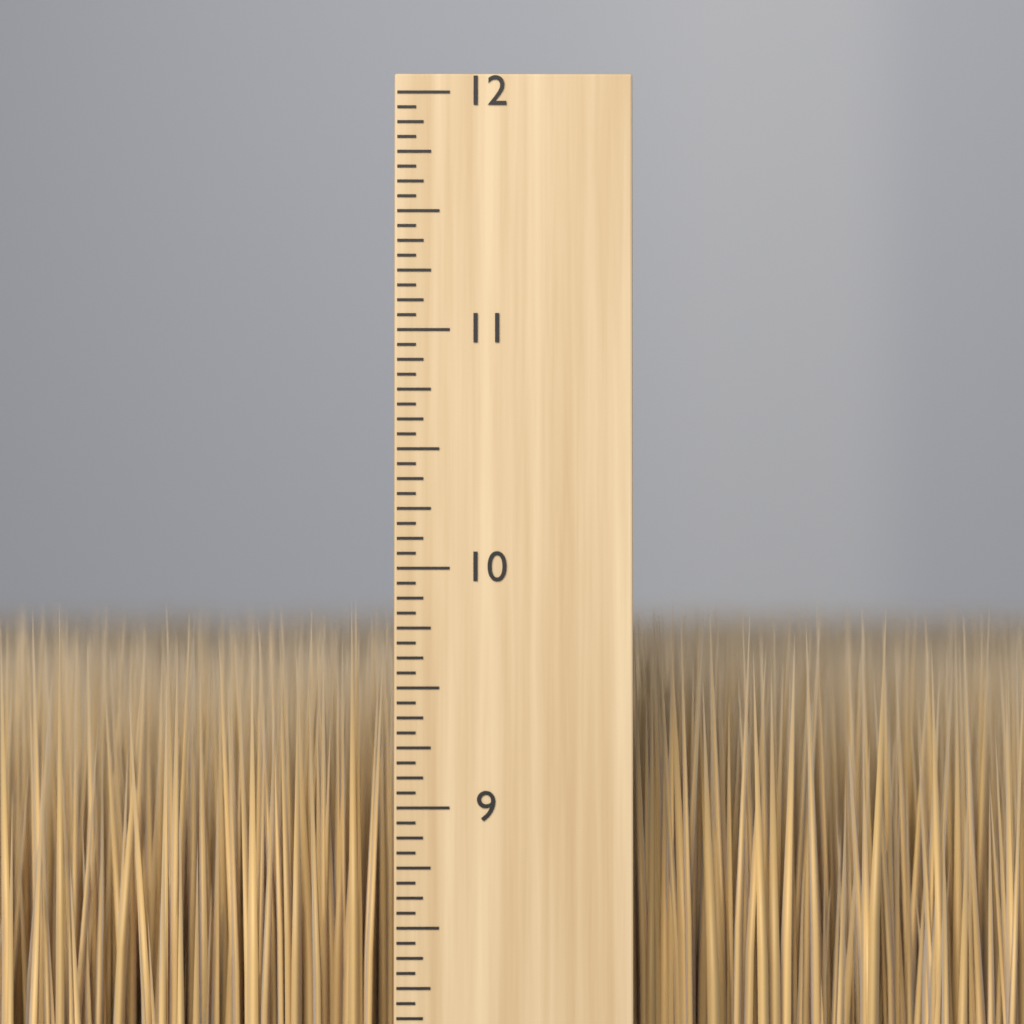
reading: 9.8750 inch
